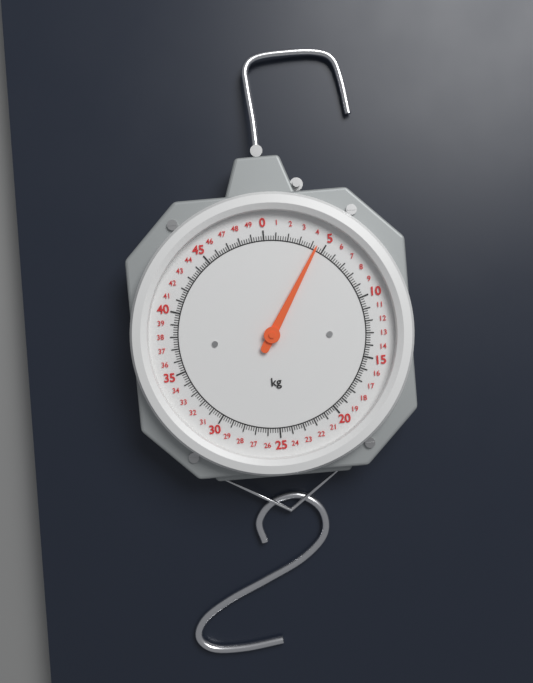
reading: 4.4 kg
